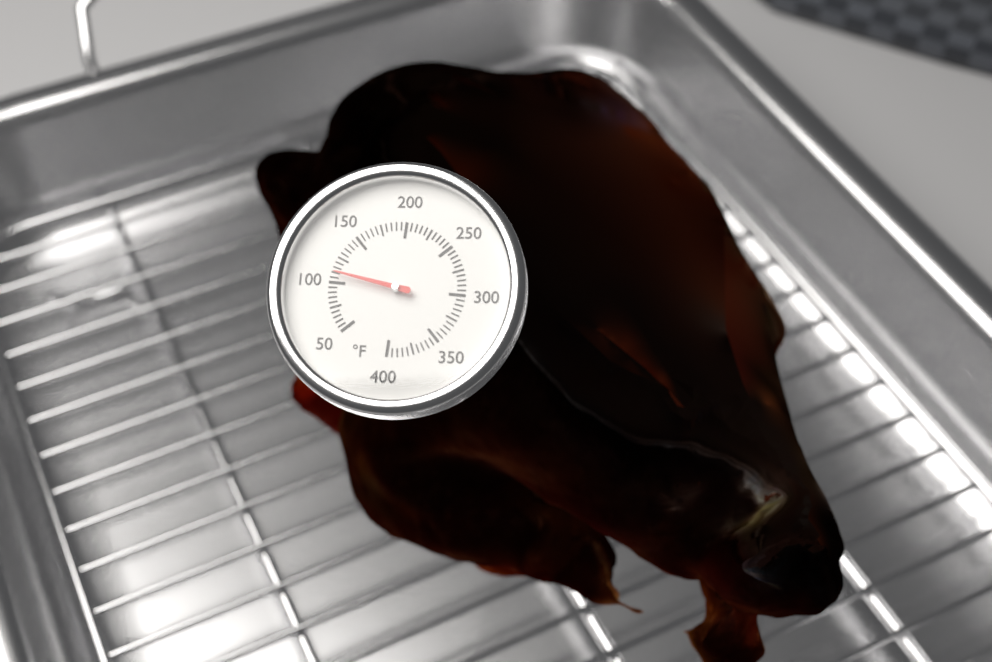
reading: 110 °F
